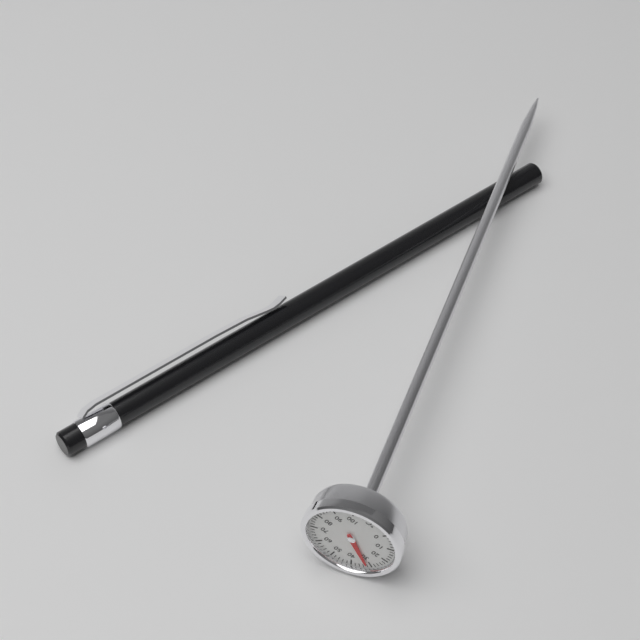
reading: 32 °C
